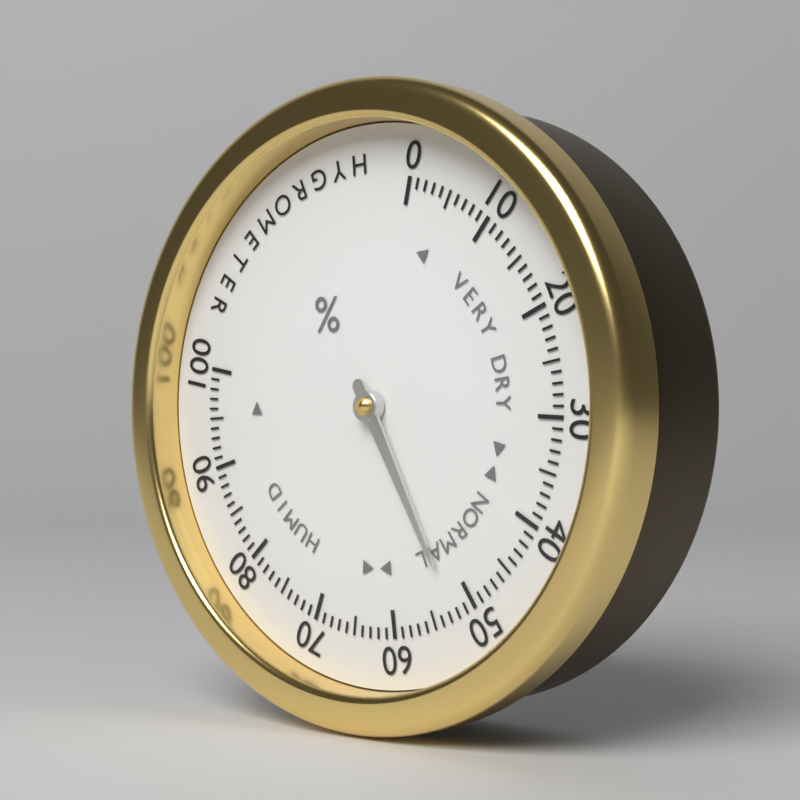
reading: 52 %
